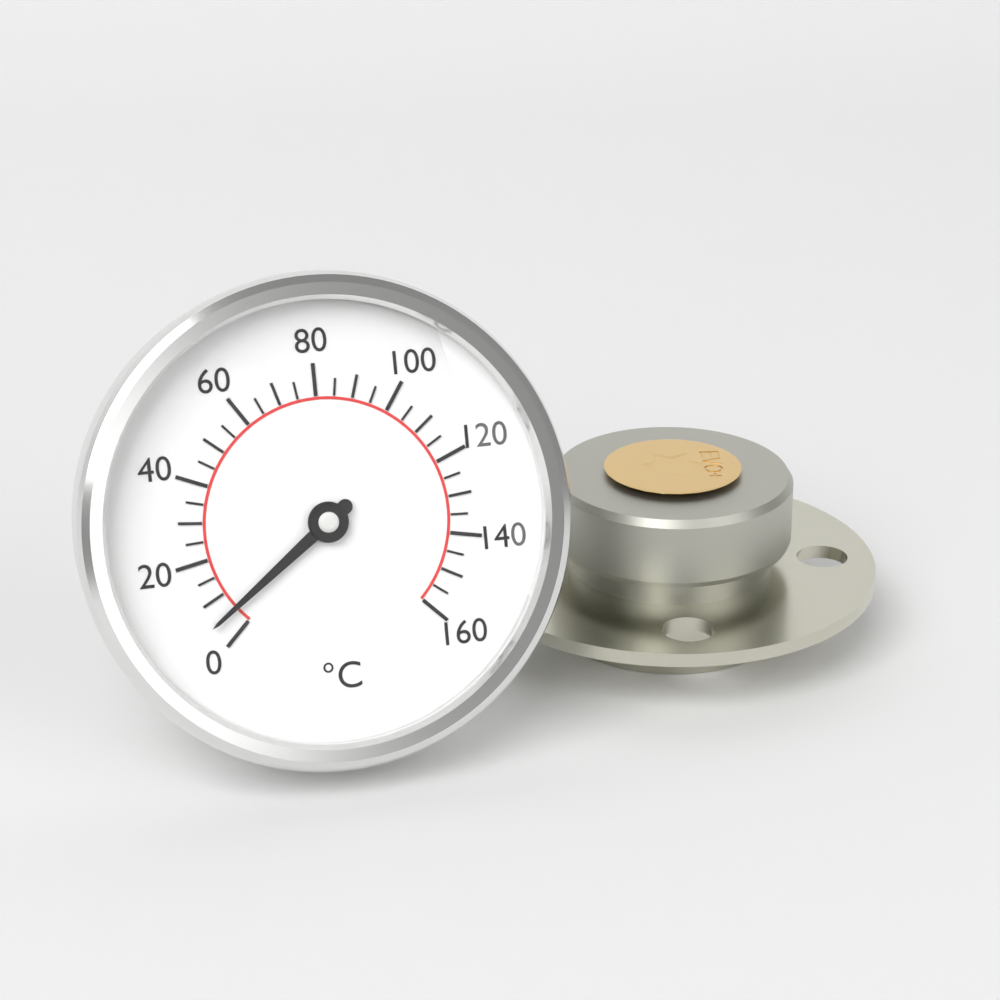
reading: 5 °C
